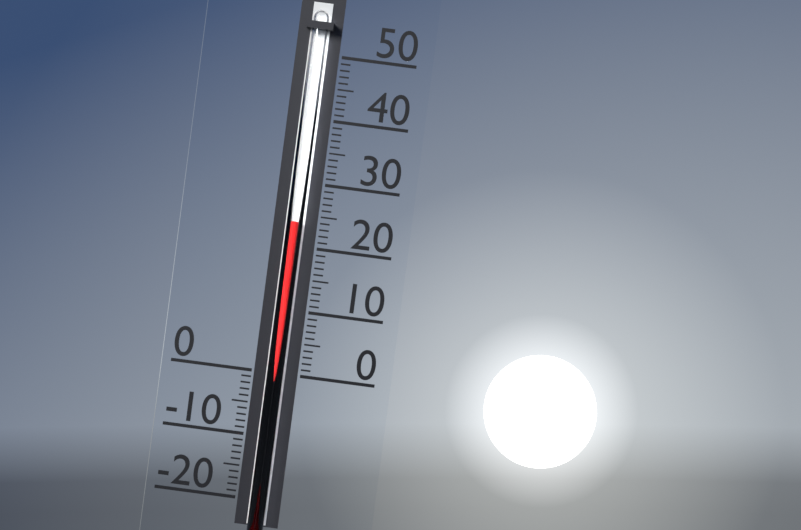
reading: 24 (no unit)
